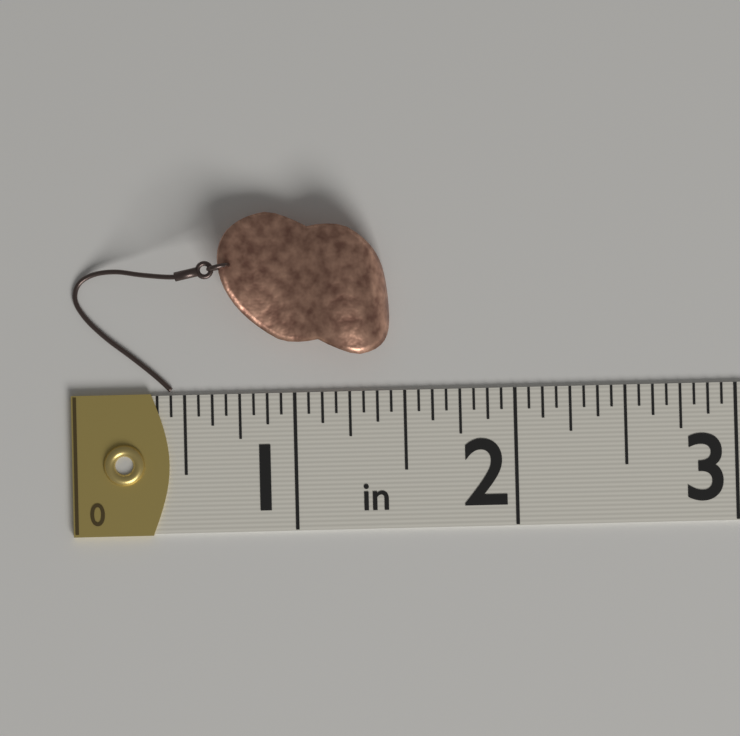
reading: 1.4375 in
